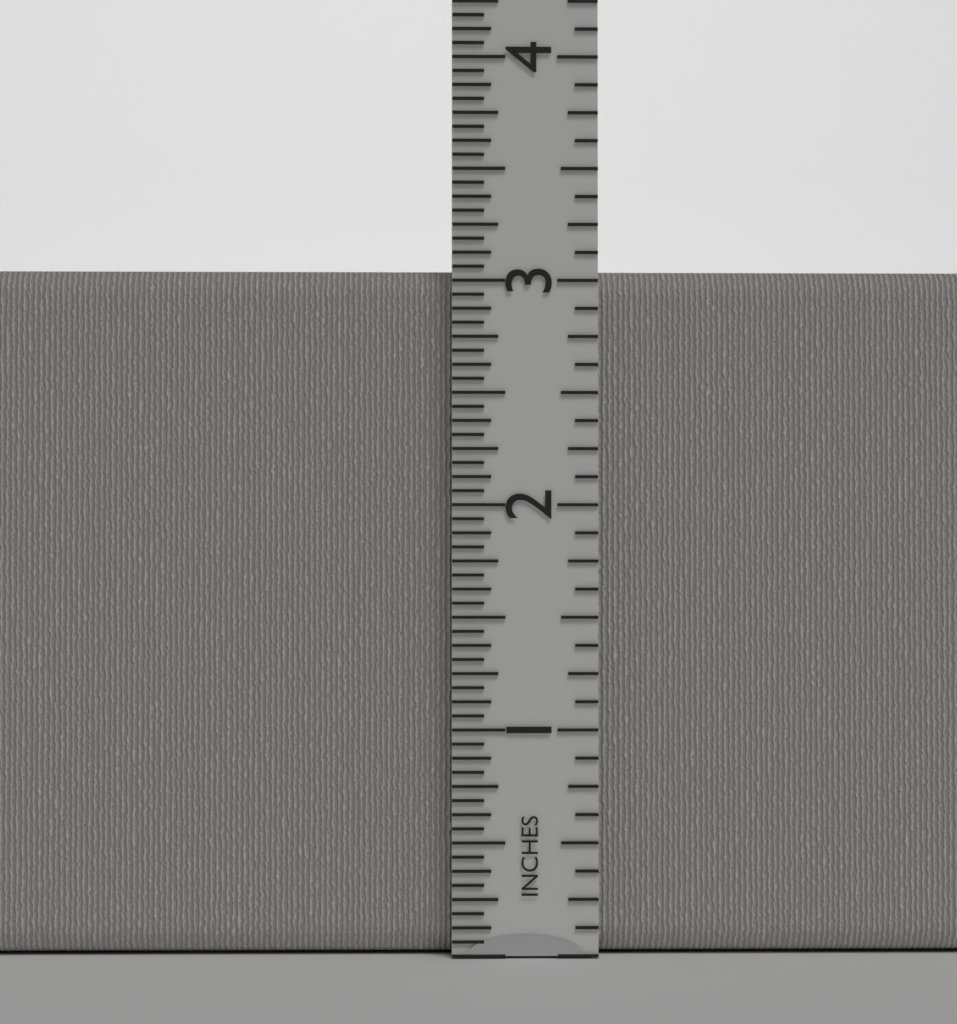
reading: 3.0625 in
